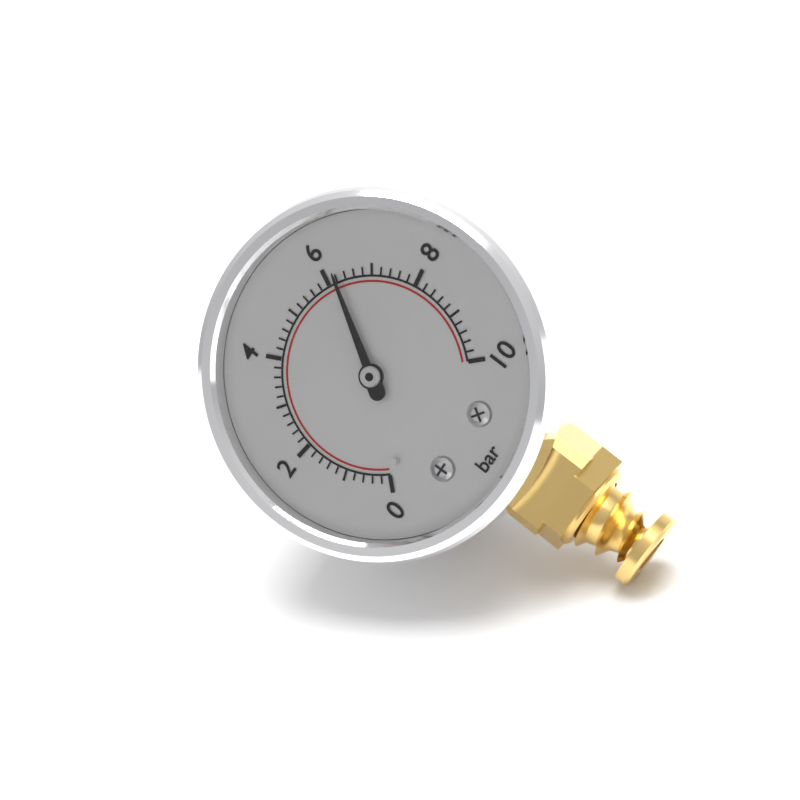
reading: 6.2 bar
